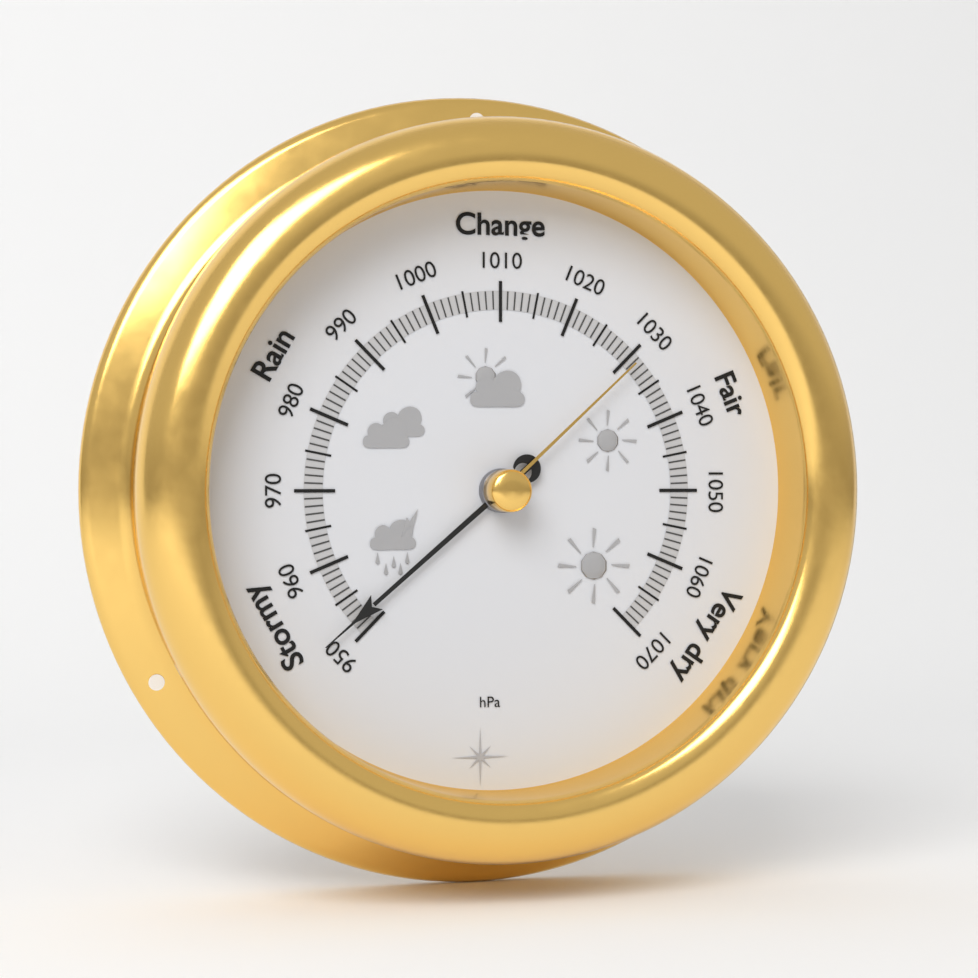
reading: 952 hPa
